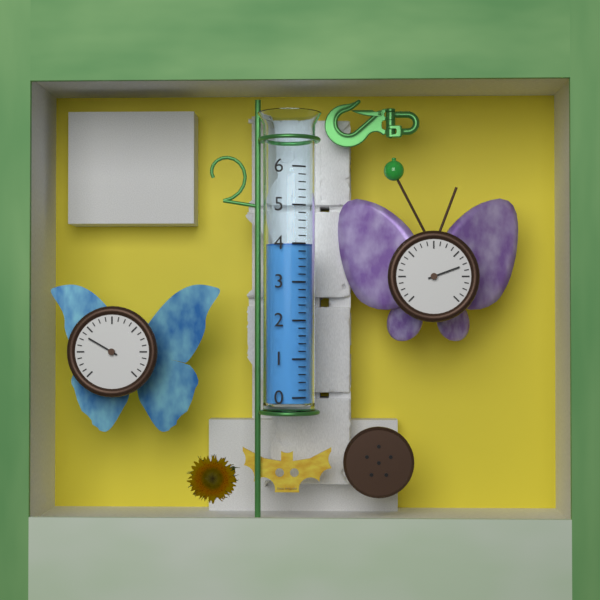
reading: 4.0 (no unit)
